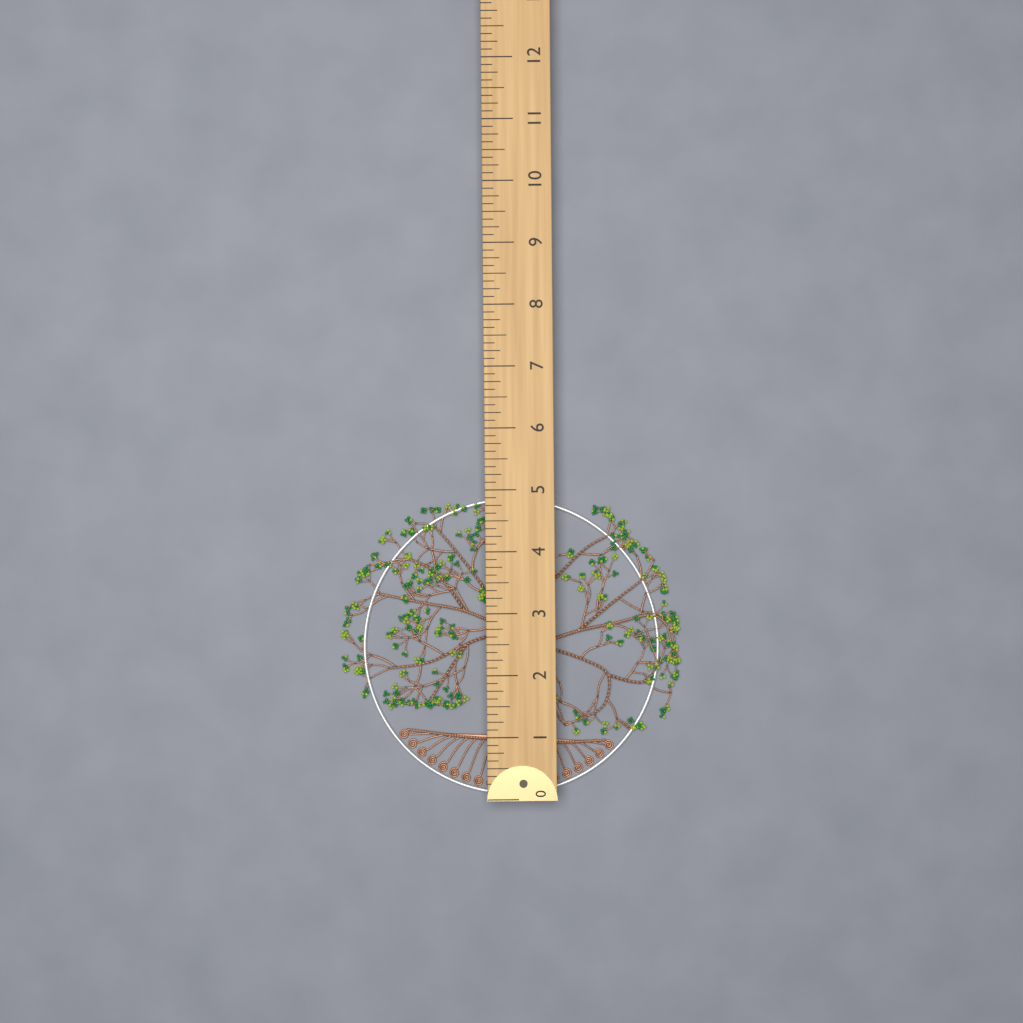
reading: 4.875 (no unit)
